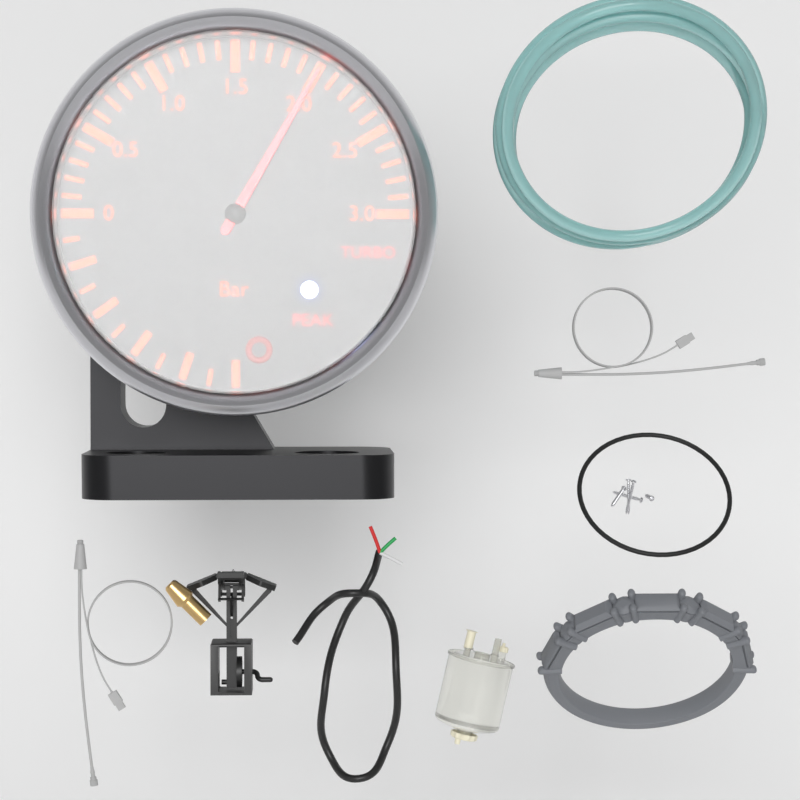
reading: 2.0 bar
